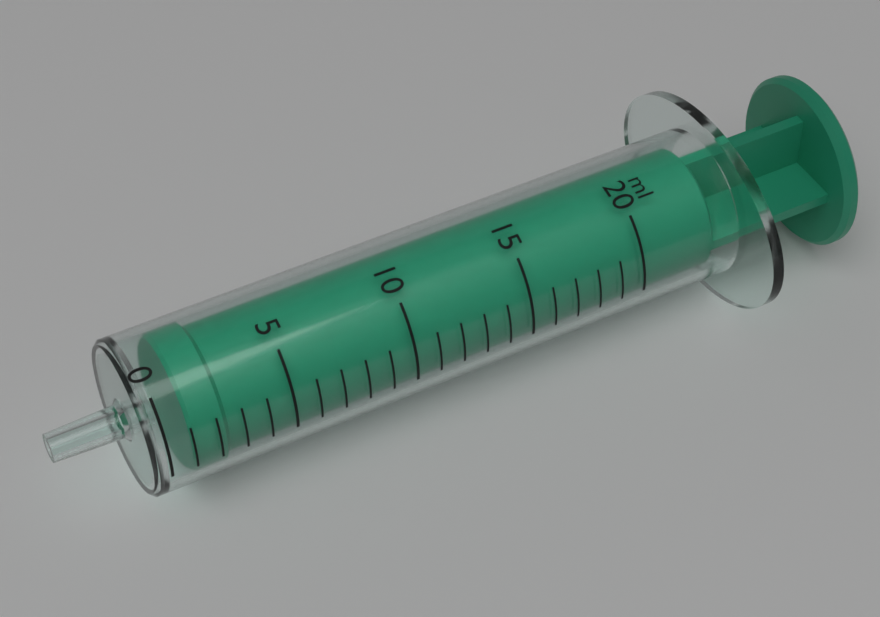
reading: 1 ml
